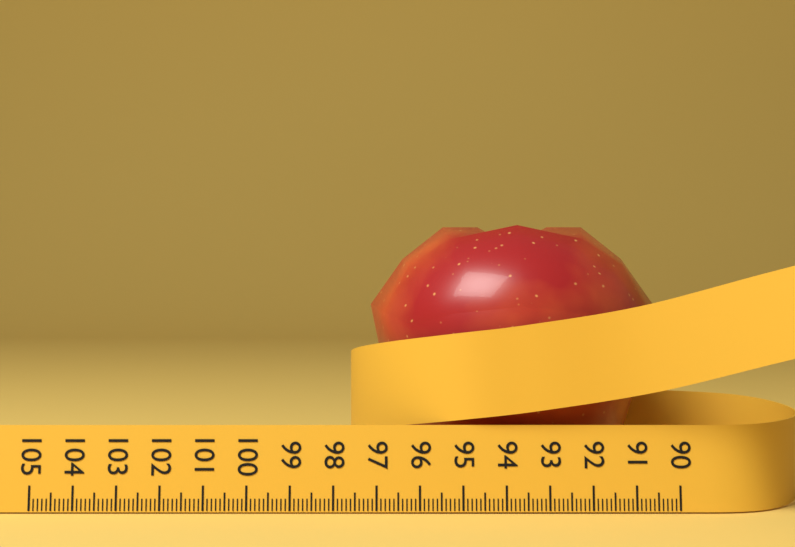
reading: 97.2 (no unit)
